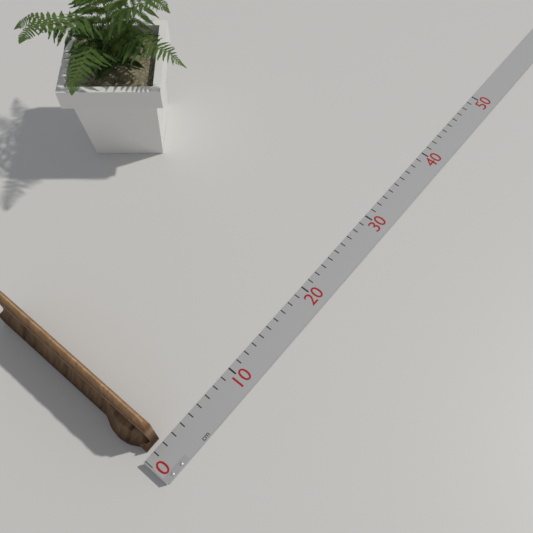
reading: 2 cm
